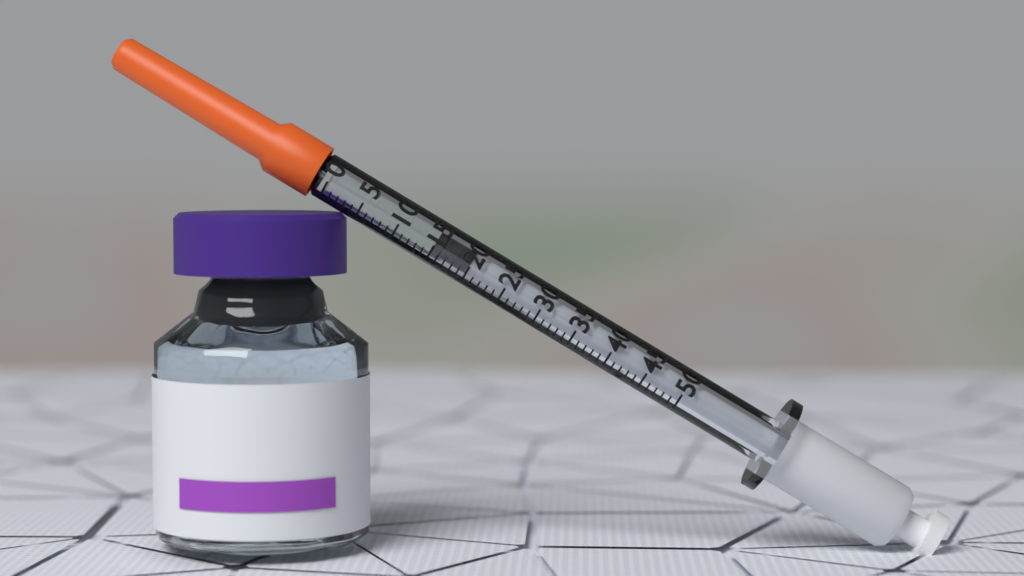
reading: 15 (no unit)
